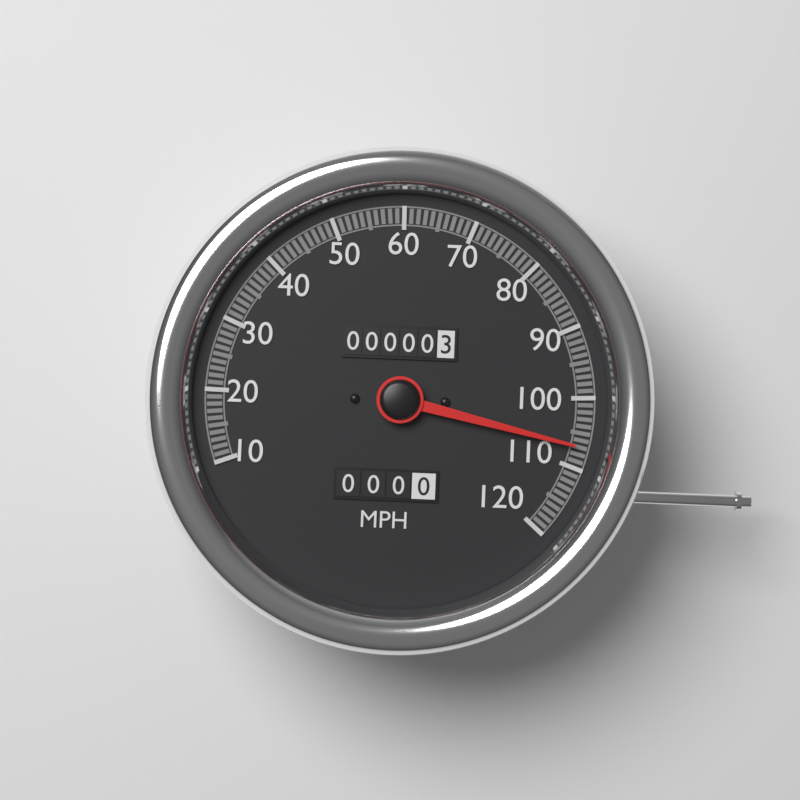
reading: 107 MPH
